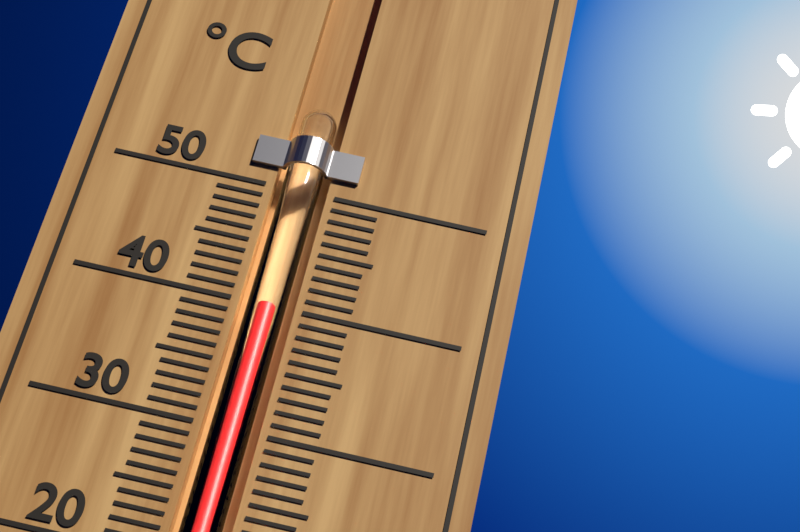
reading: 40 °C
